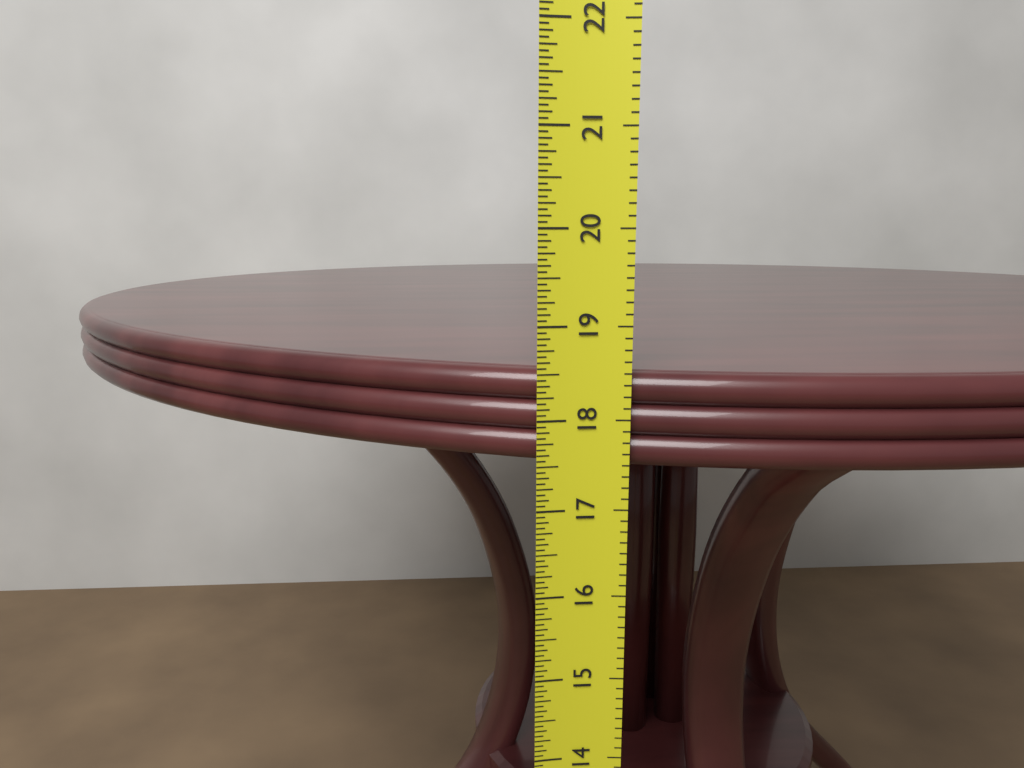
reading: 18.5000 in
